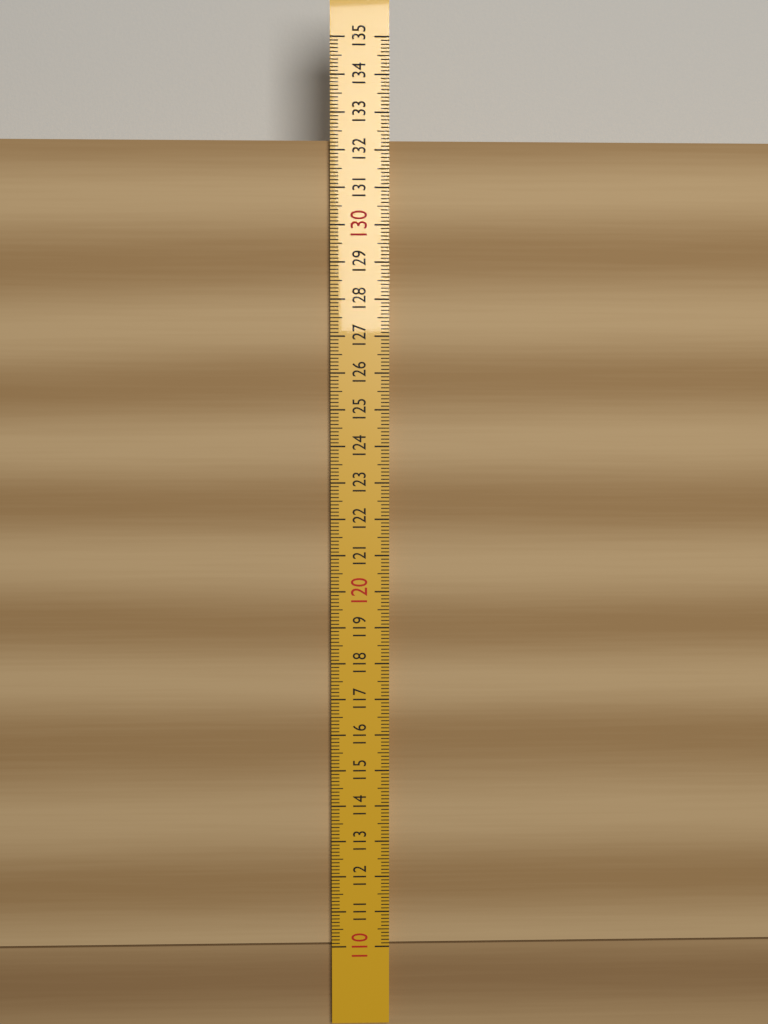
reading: 132.3 (no unit)
